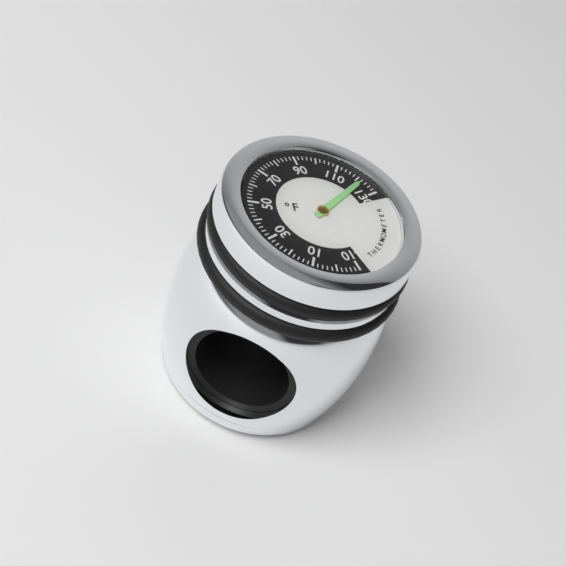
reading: 122 °F
